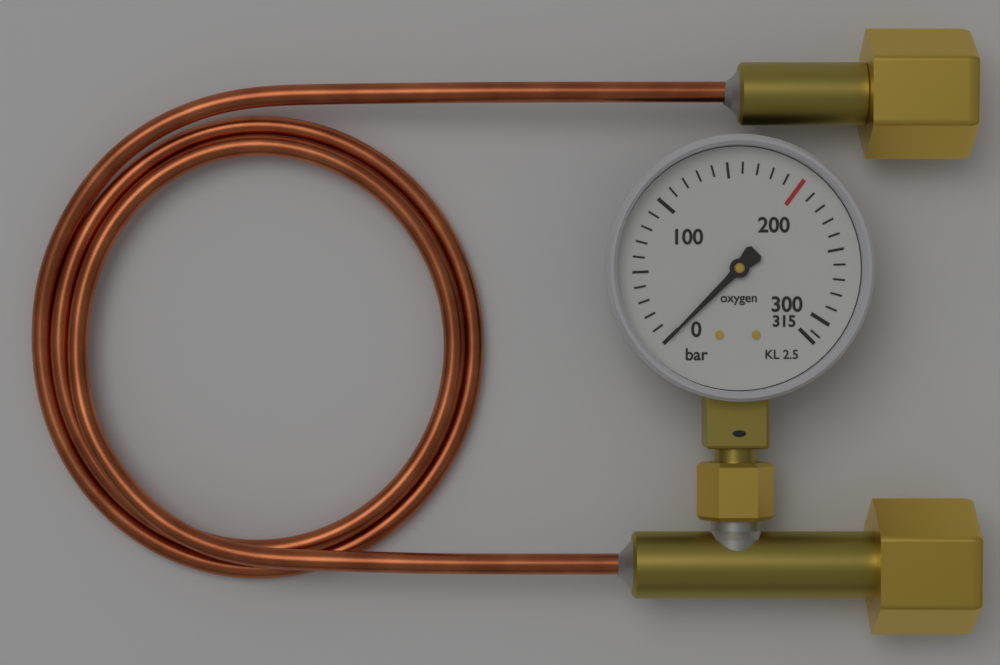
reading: 0 bar
